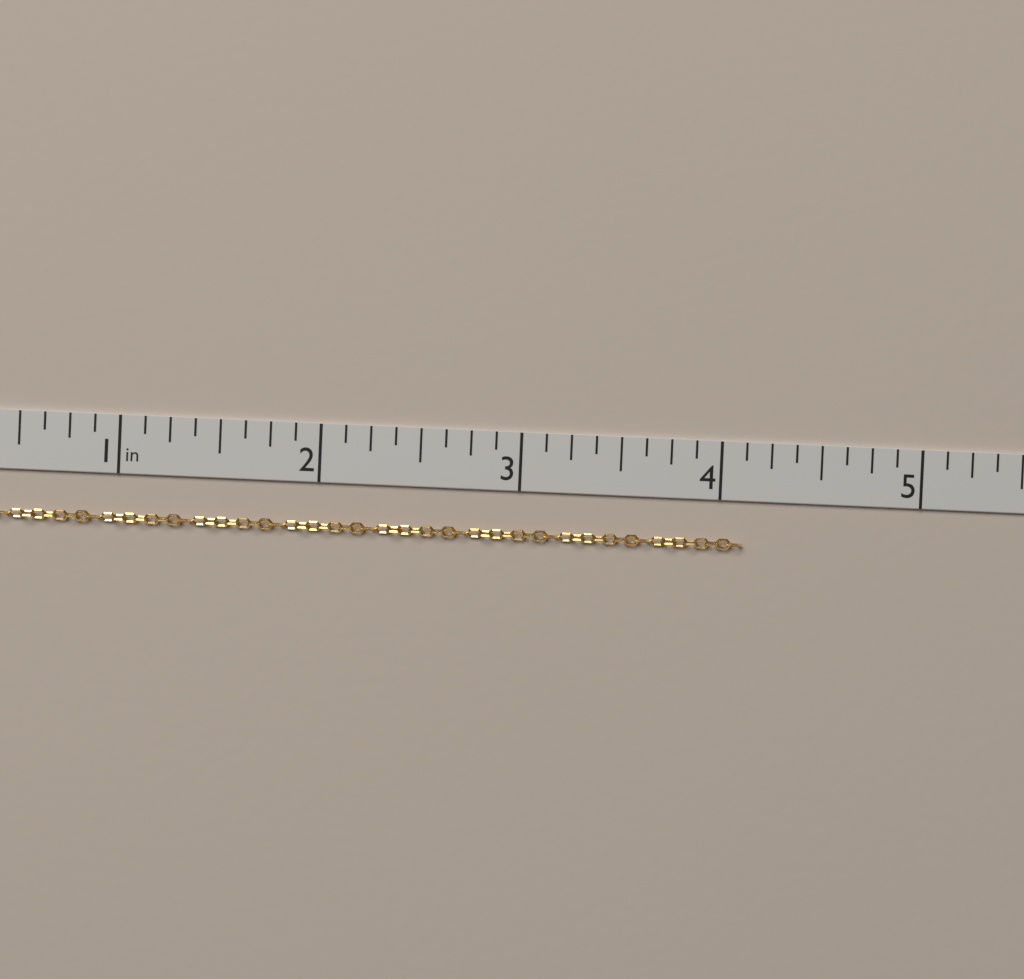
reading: 4.125 in
